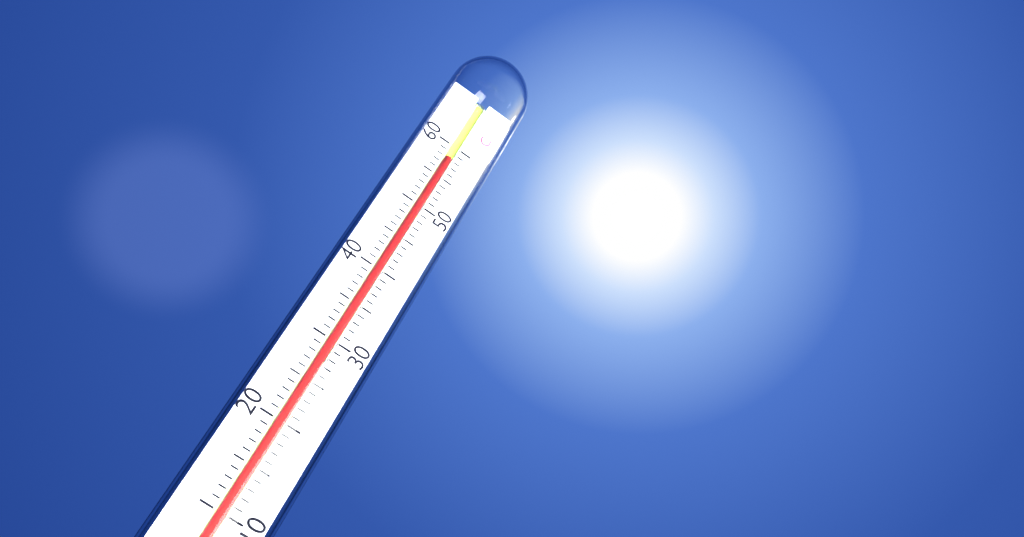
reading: 58 °C
